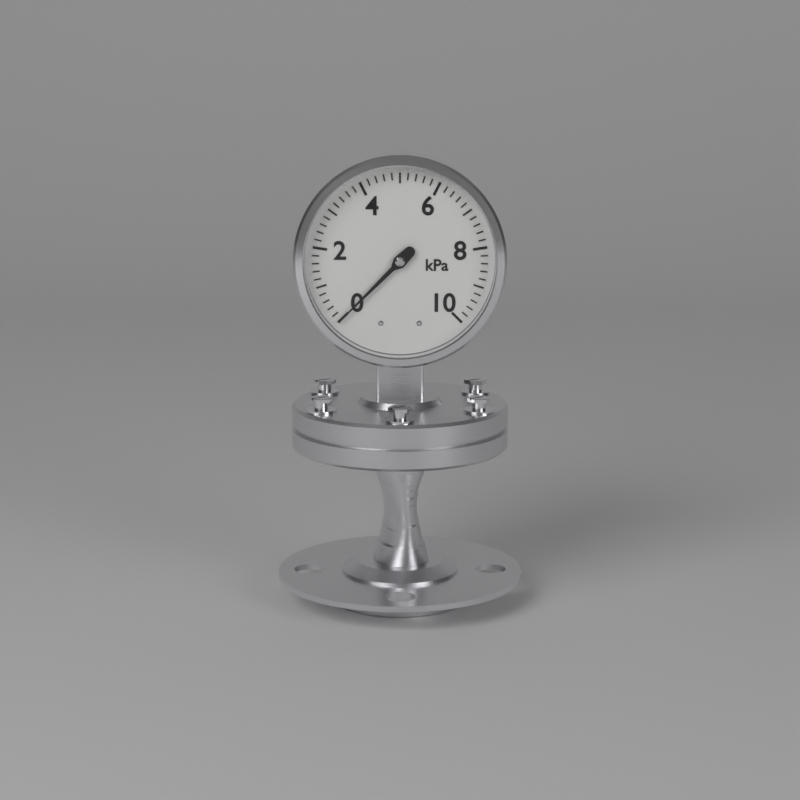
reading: 0.0 kPa
